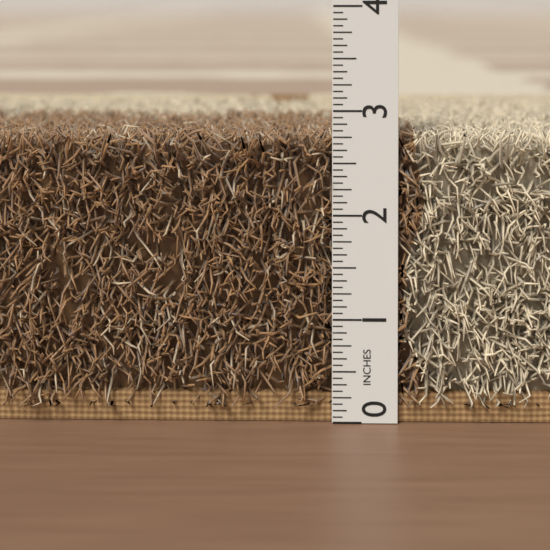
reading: 2.8125 in
